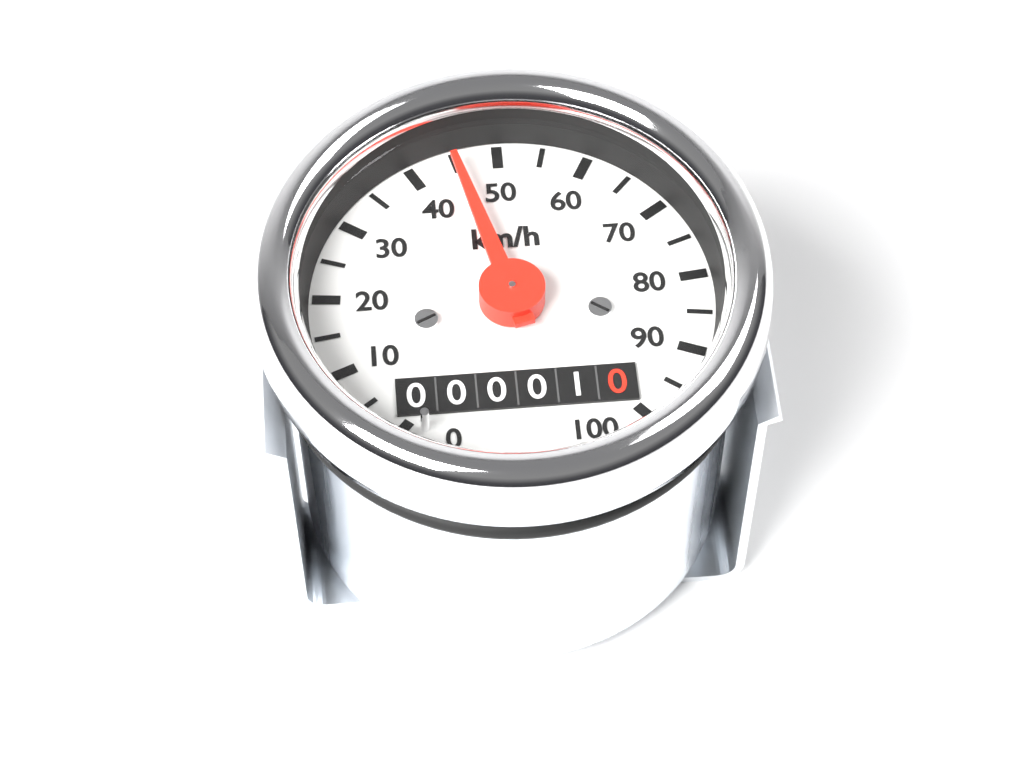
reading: 45 km/h
